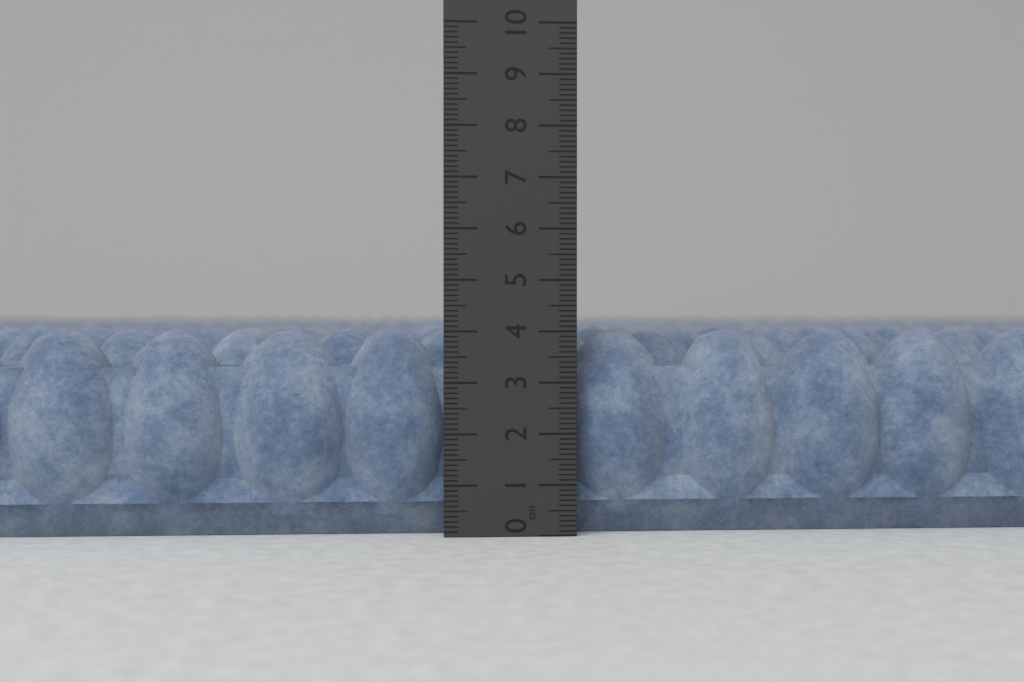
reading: 4.1 cm
